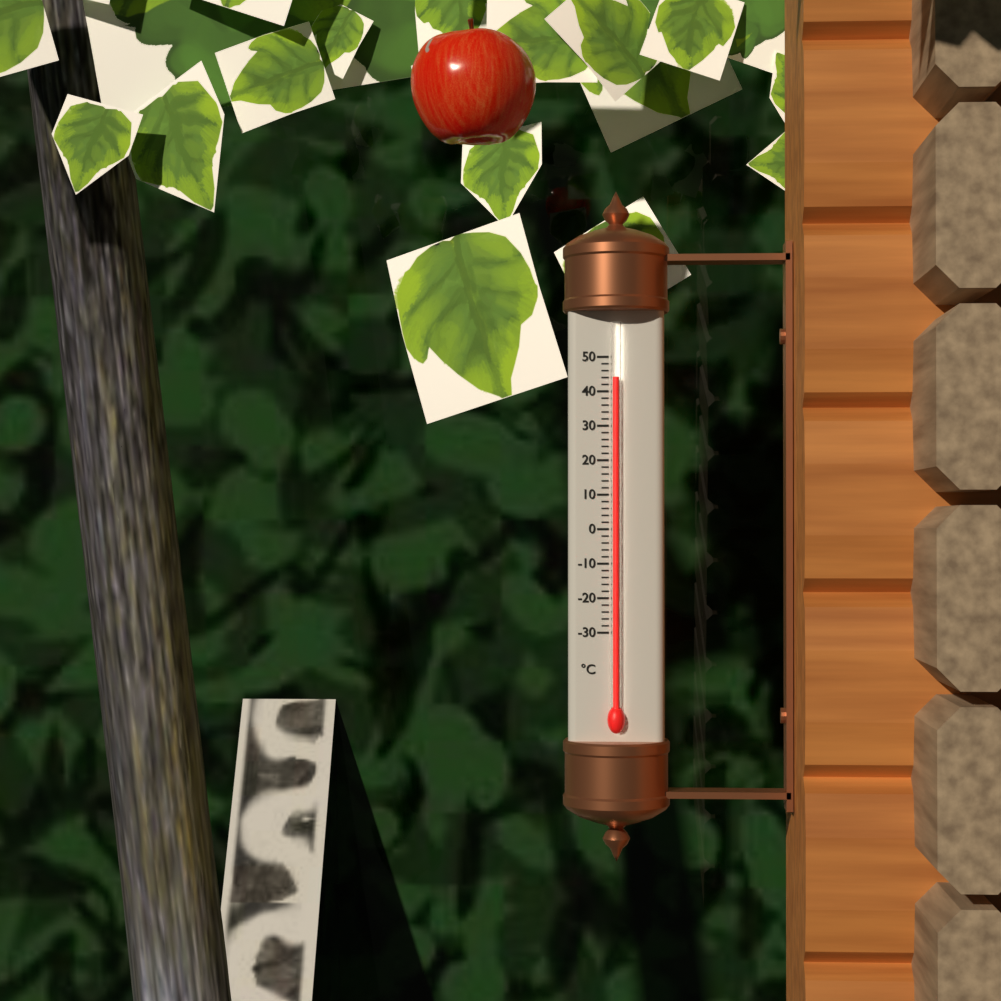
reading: 44 °C
